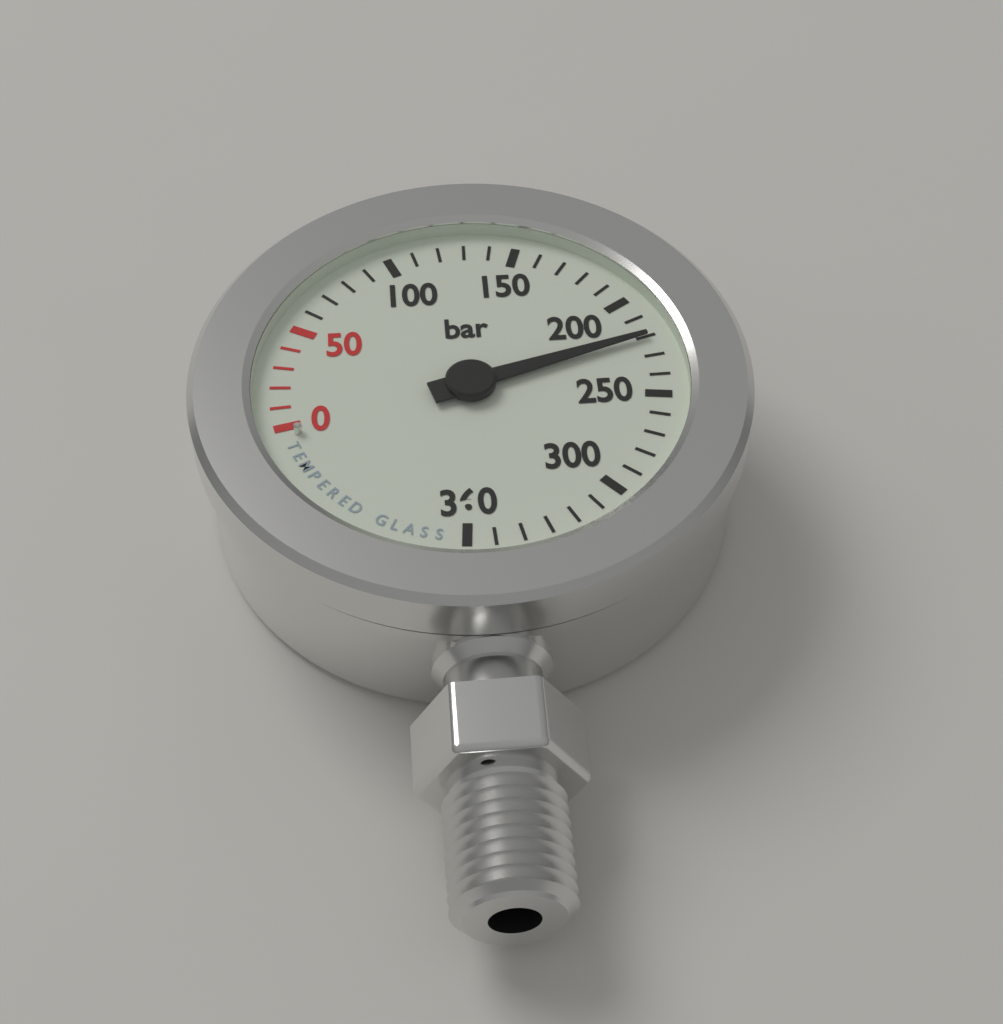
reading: 220 bar
